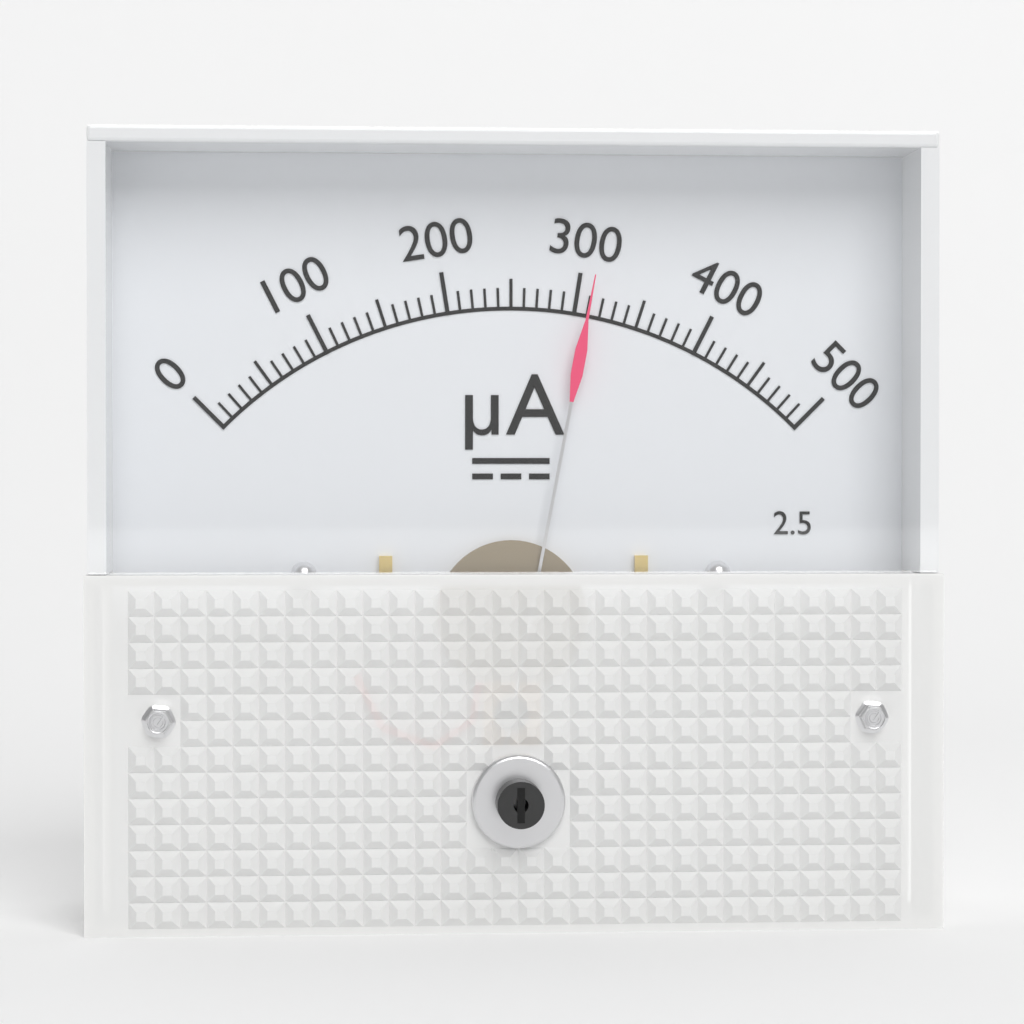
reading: 310 µA
